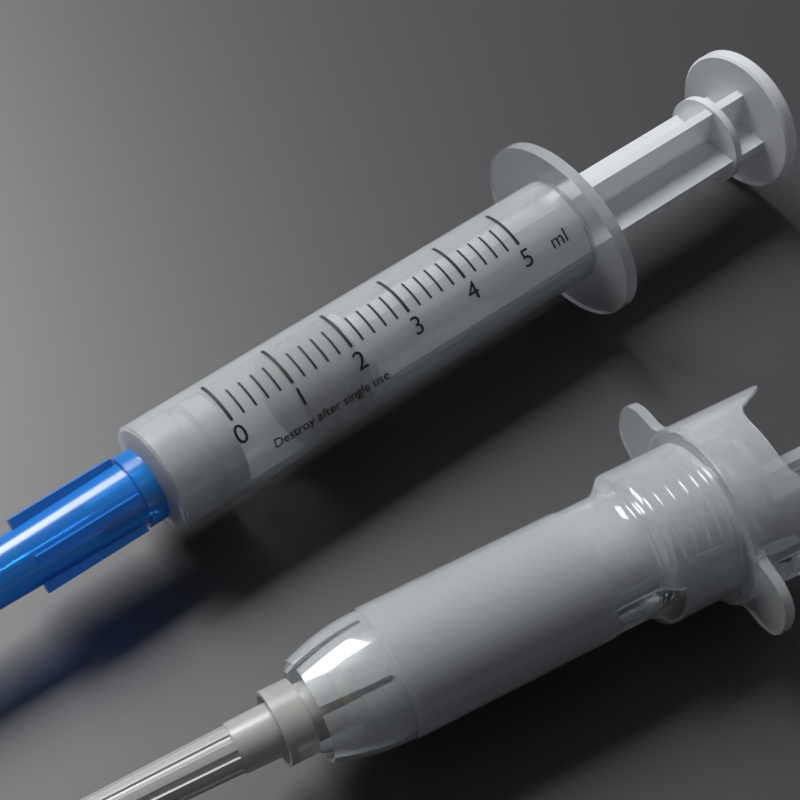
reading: 1.0 ml
